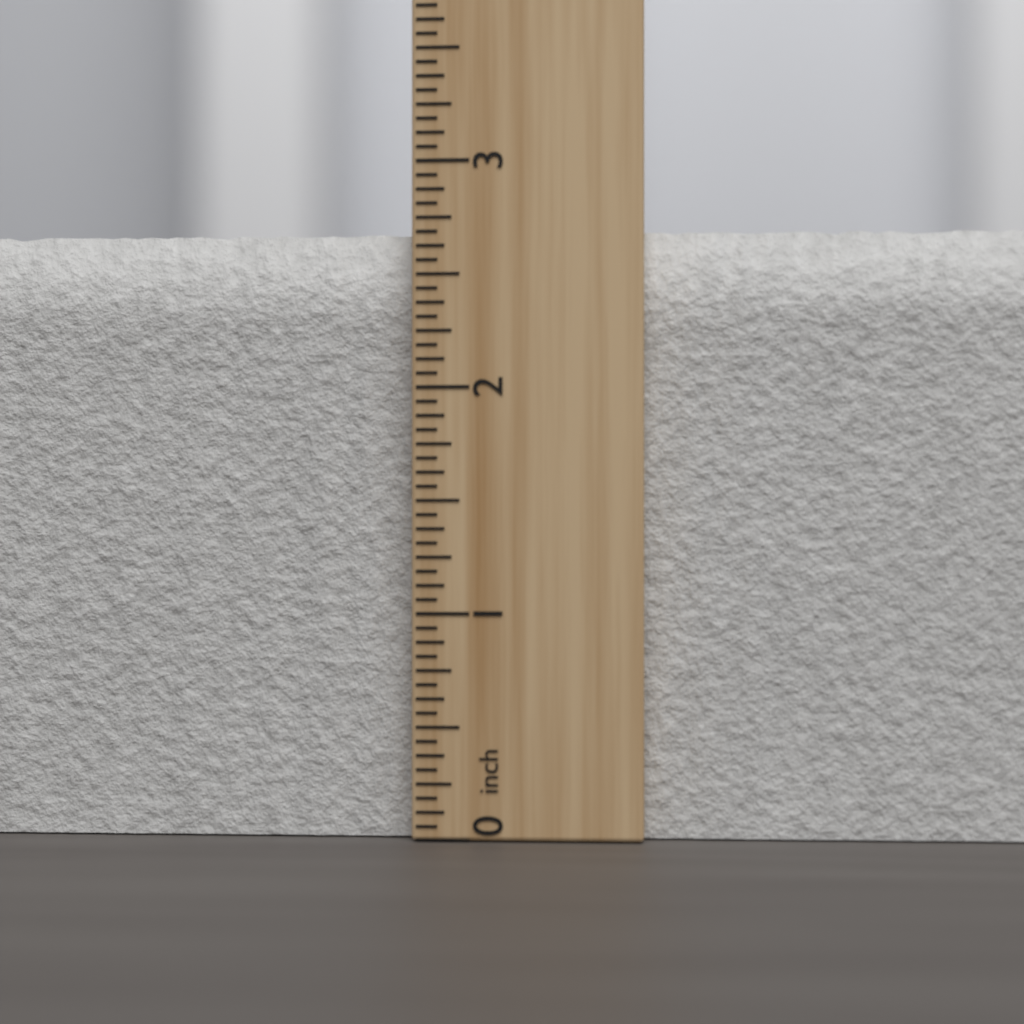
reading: 2.6875 inch
